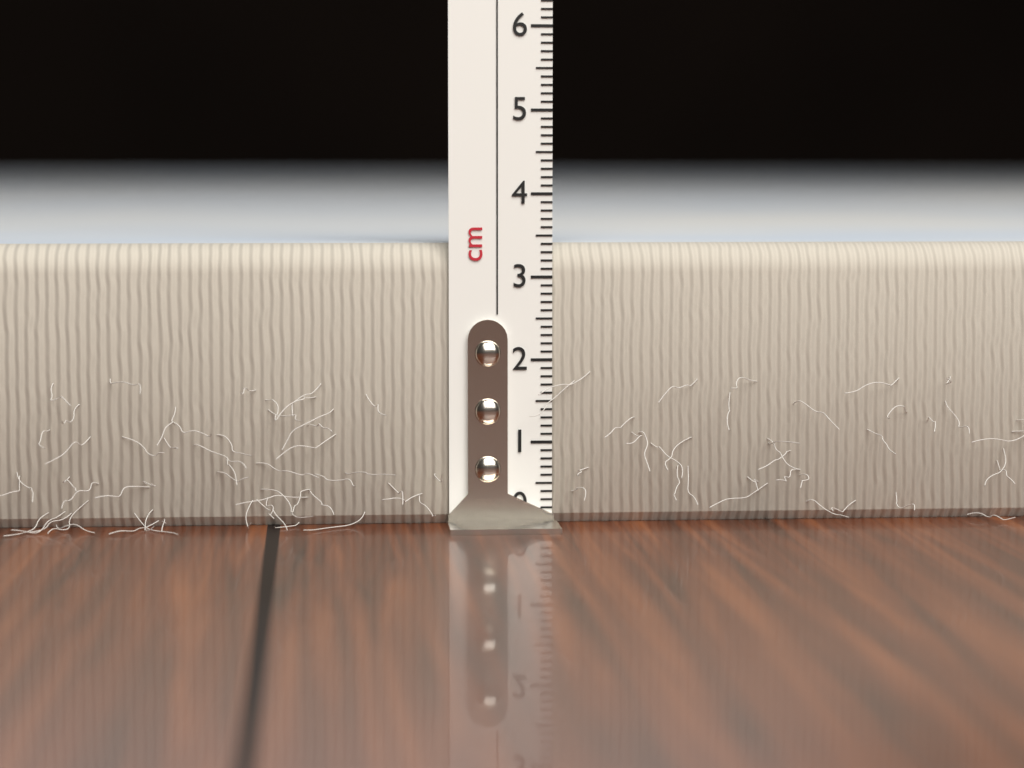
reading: 3.4 cm
